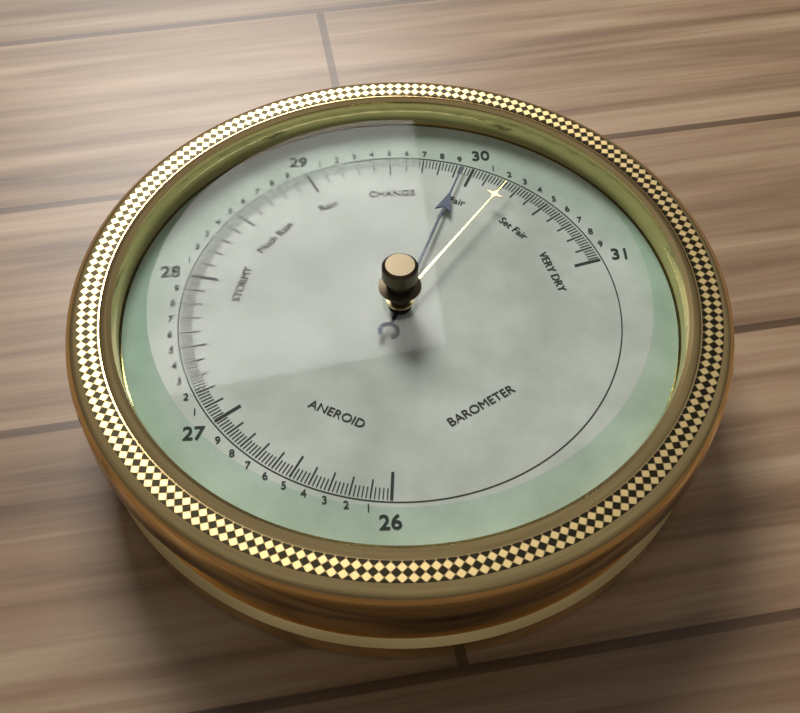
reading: 29.94 (no unit)
